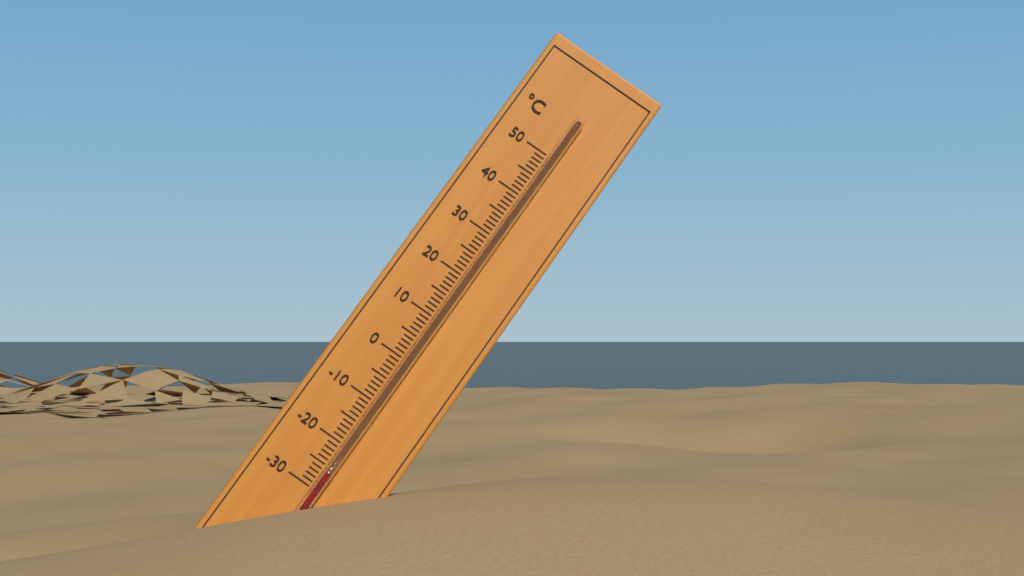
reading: -26 °C
